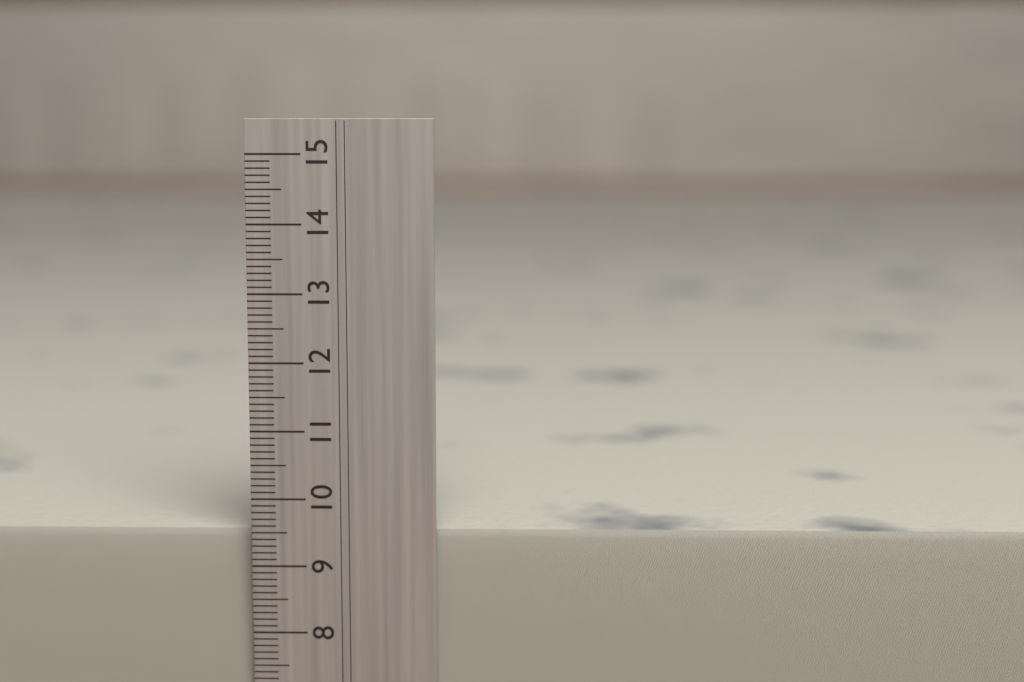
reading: 9.5 cm
